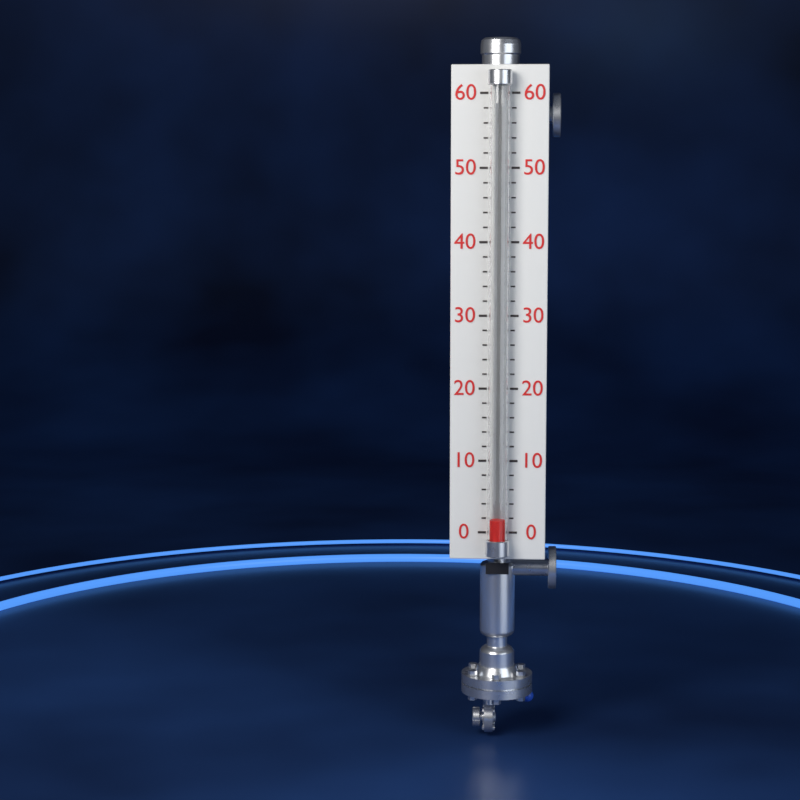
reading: 2 (no unit)
